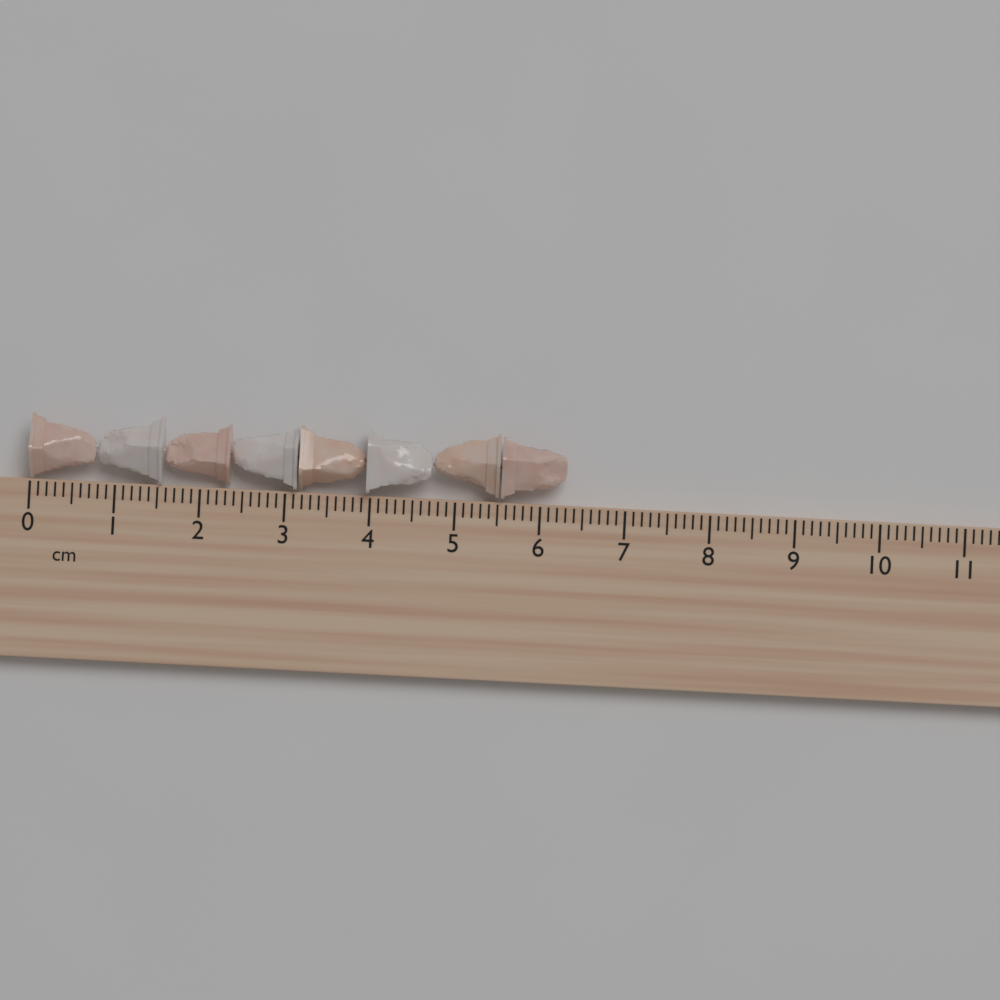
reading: 6.3 cm
